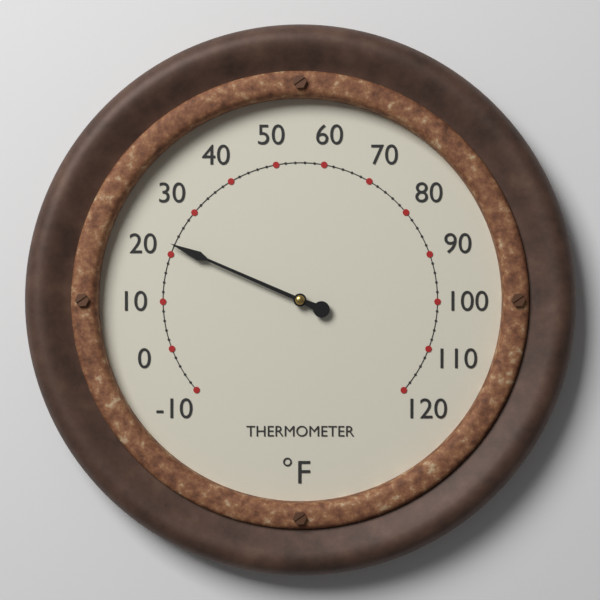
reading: 22 °F
